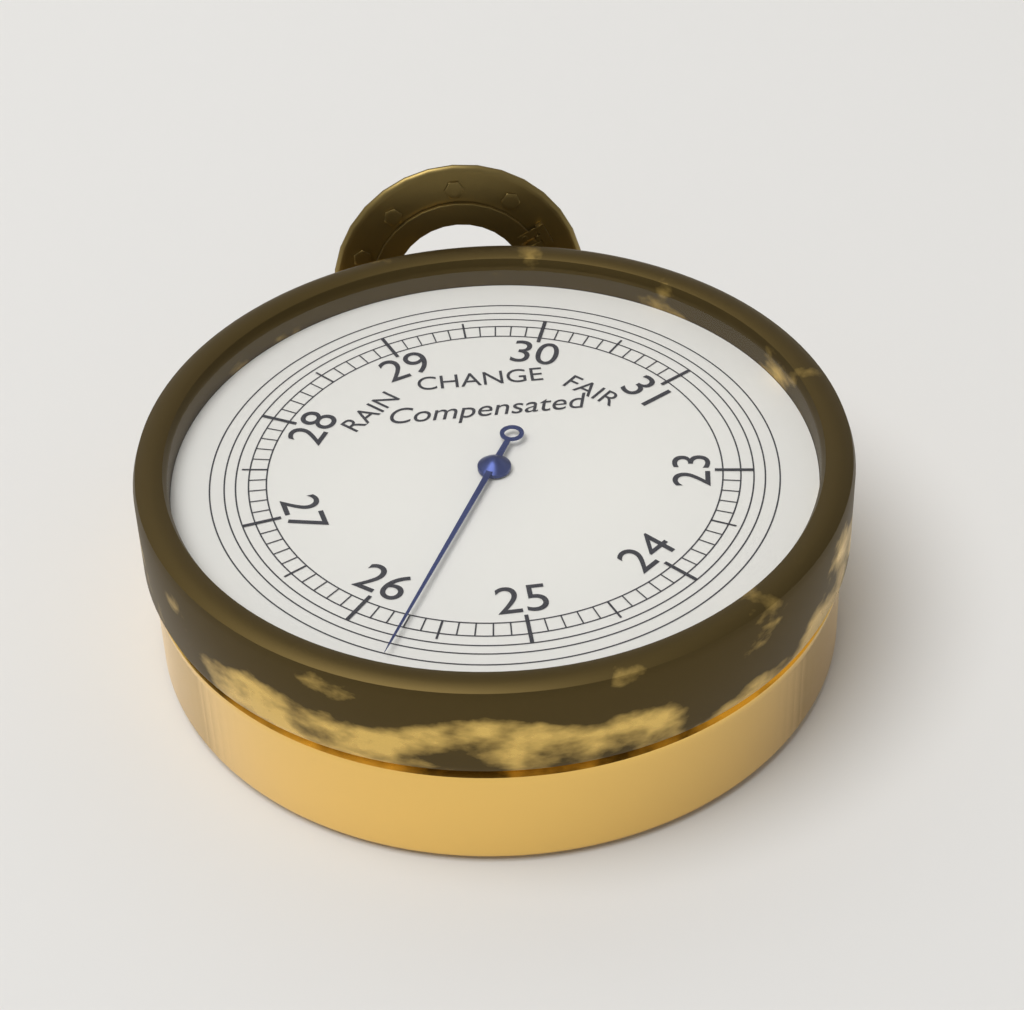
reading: 25.7 inHg
